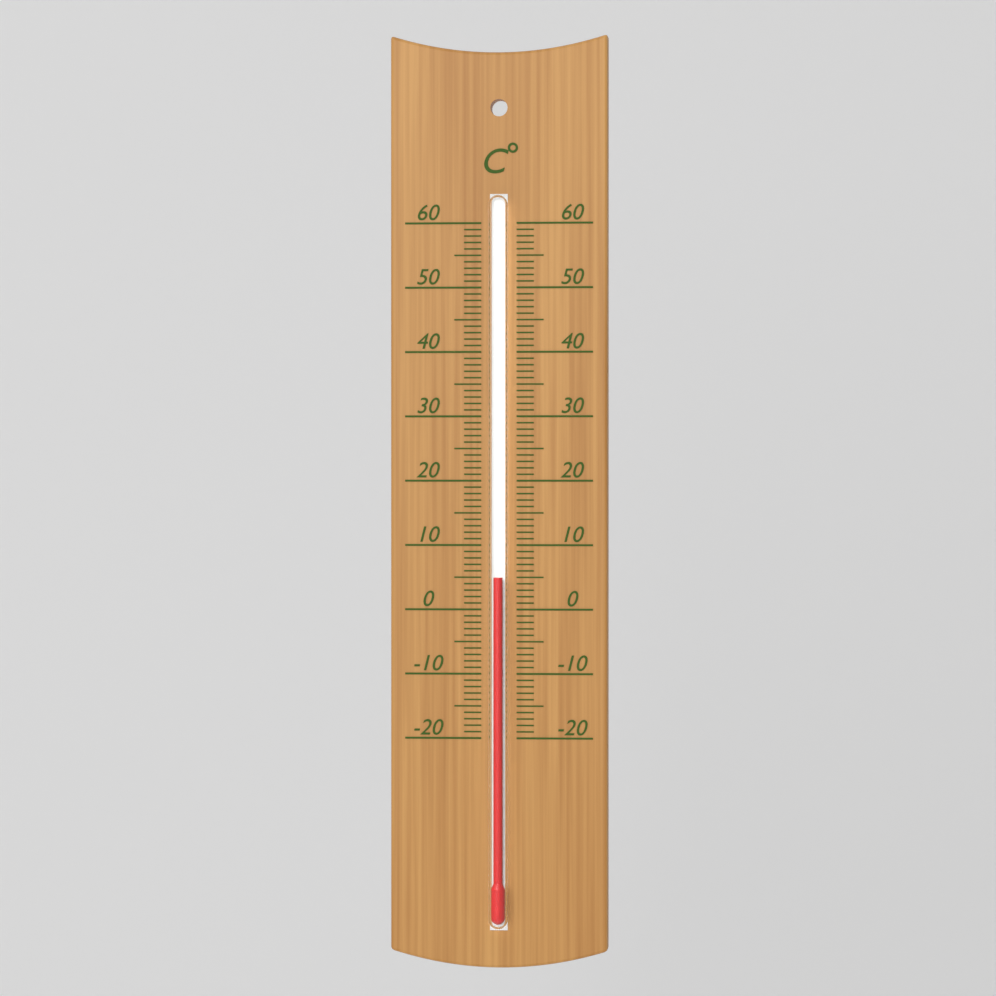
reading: 5 °C
